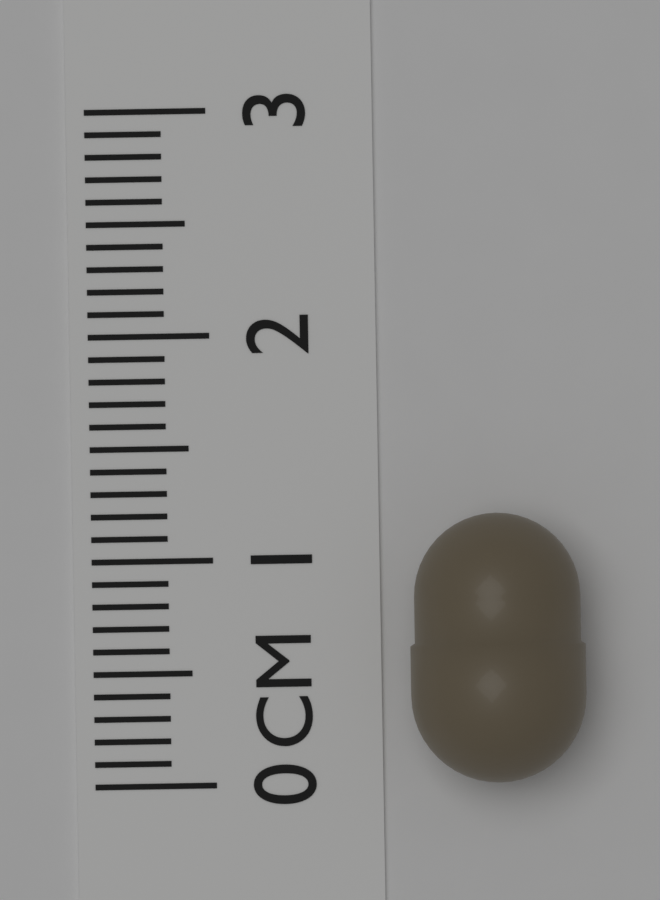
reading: 1.2 cm
